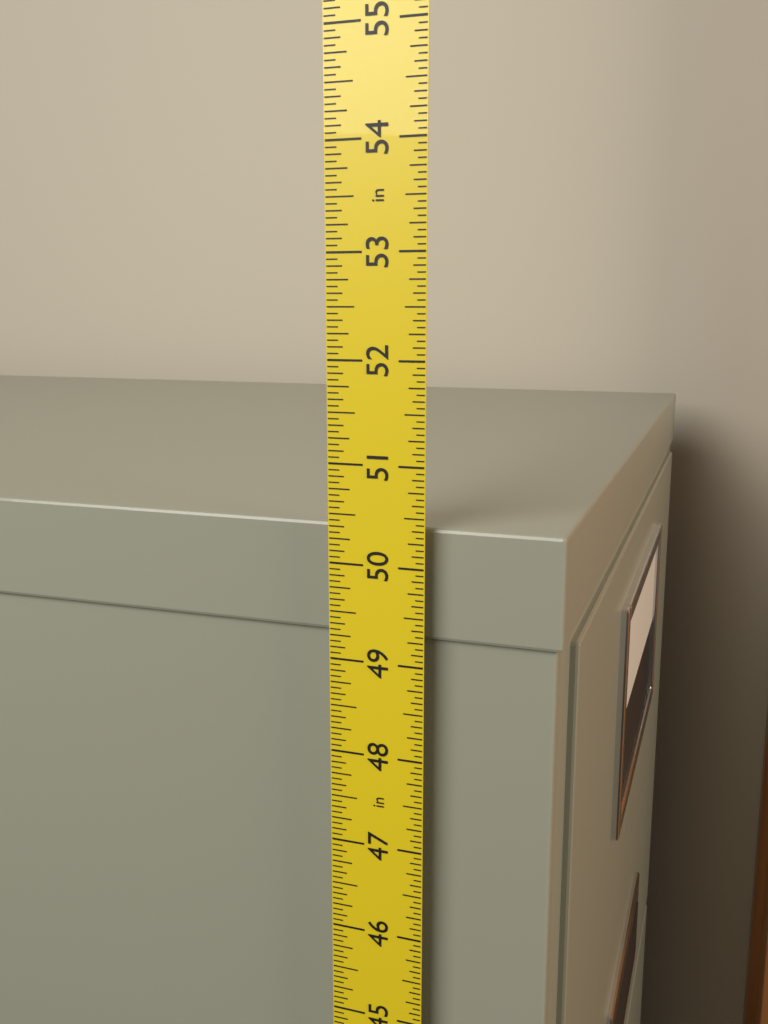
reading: 50.3750 in
